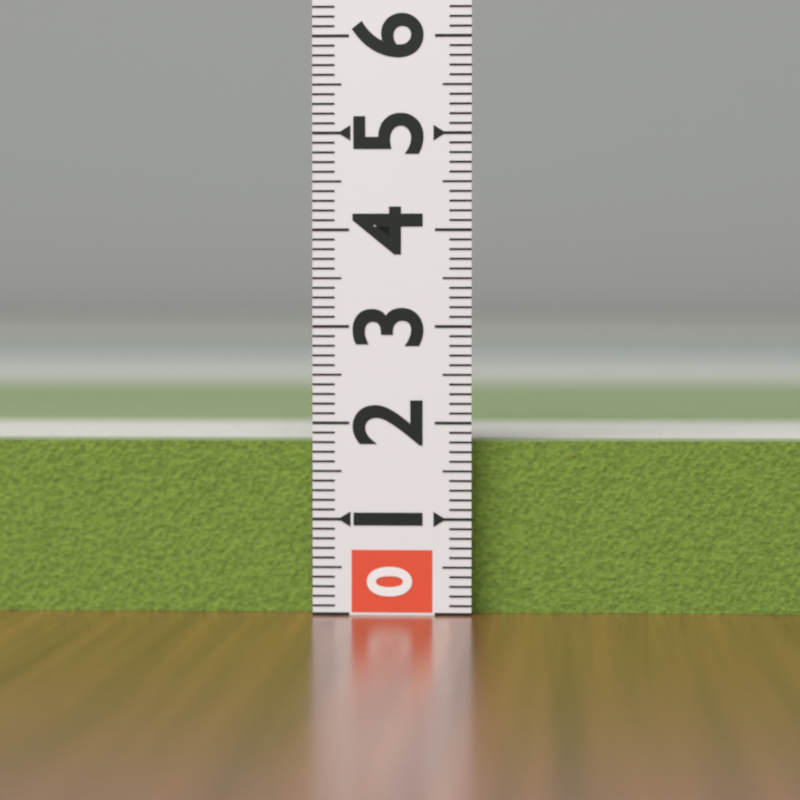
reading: 1.8 (no unit)
